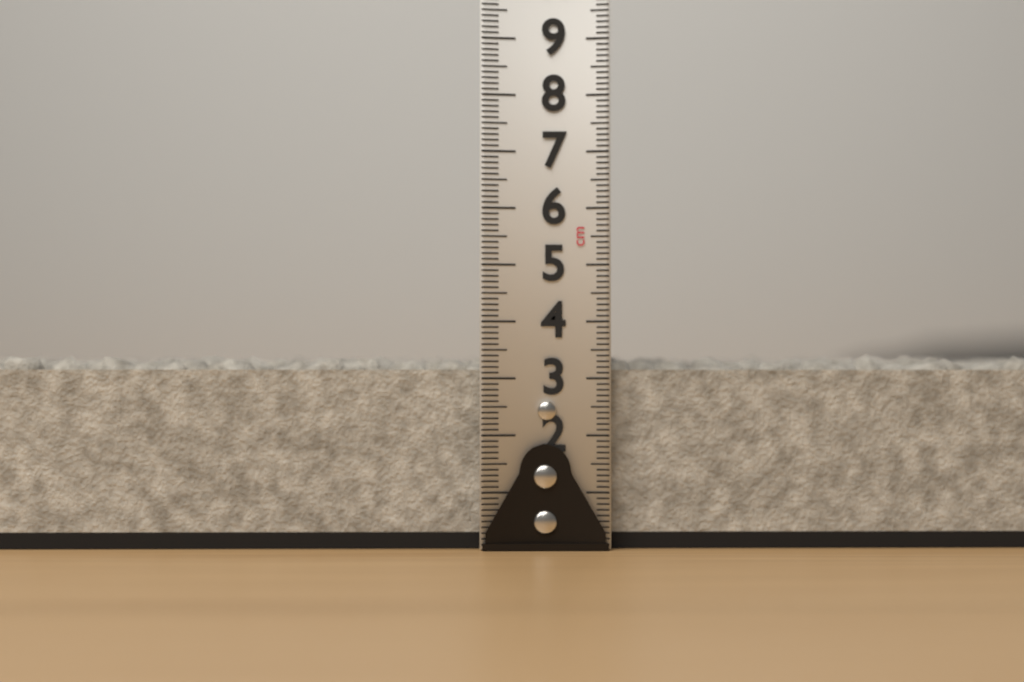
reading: 3.5 cm
